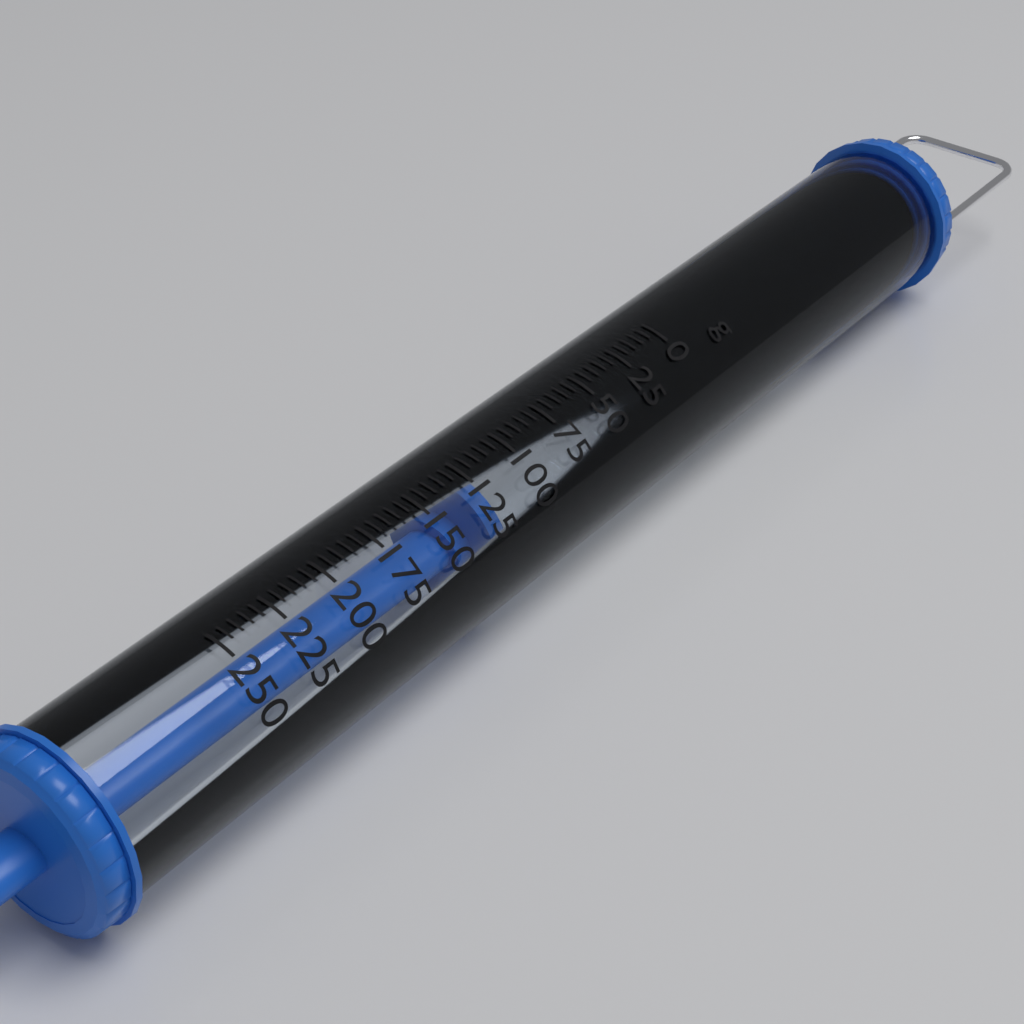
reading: 120 g
